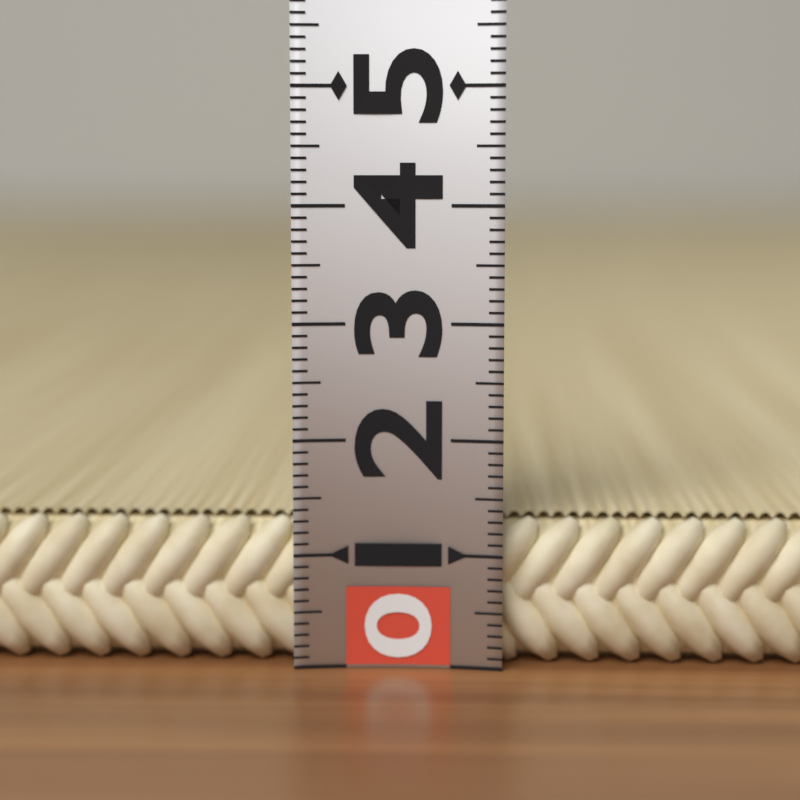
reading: 1.3 (no unit)
